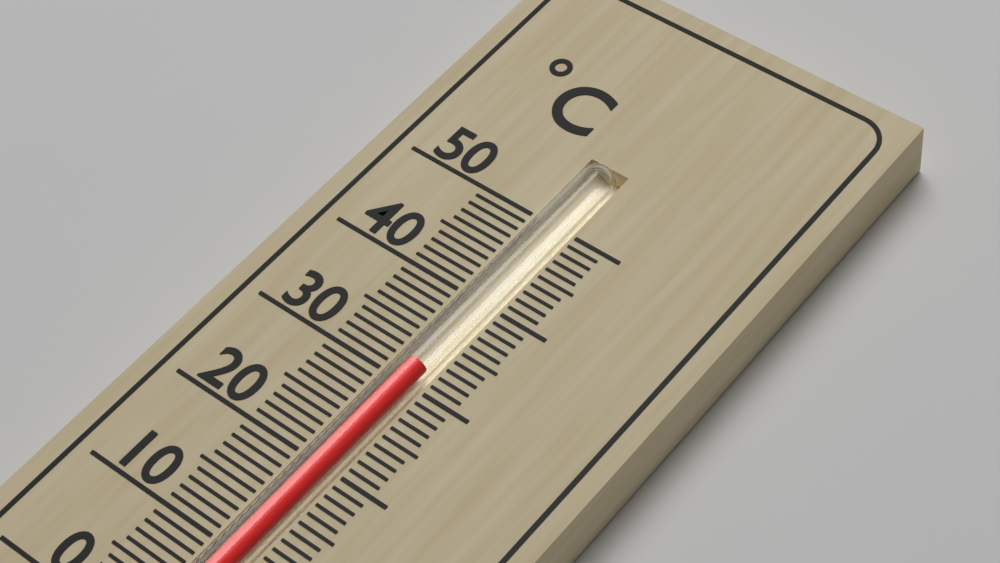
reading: 32 °C
